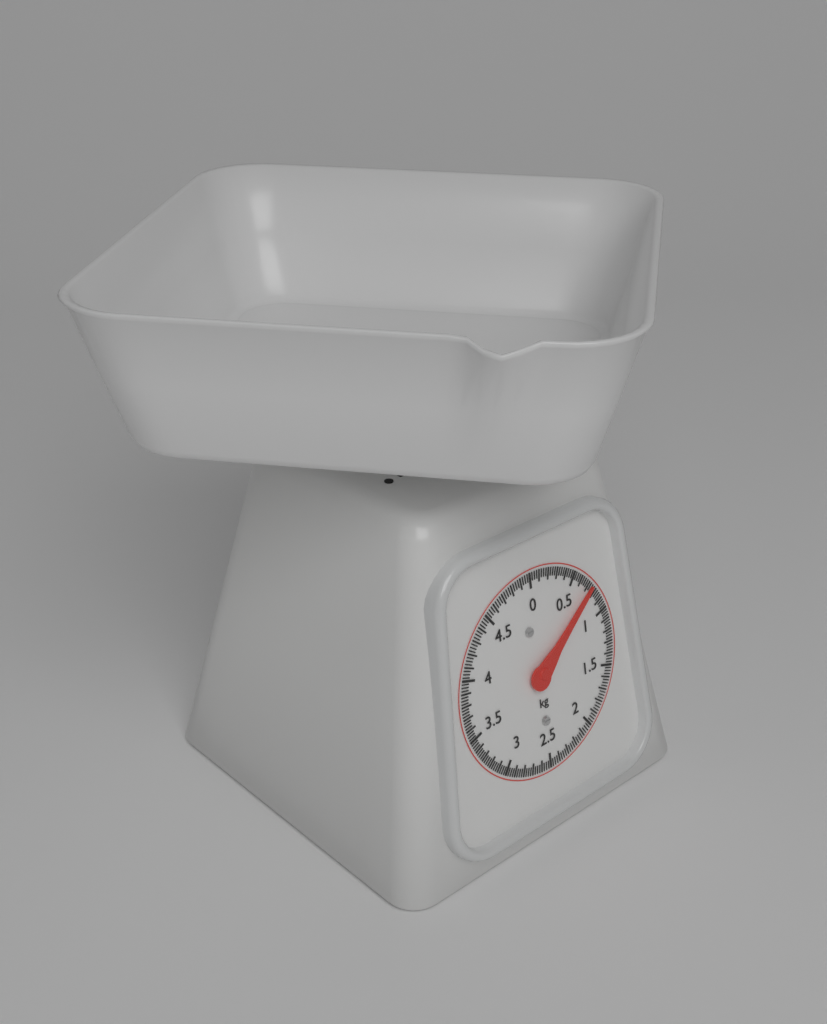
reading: 0.725 kg
